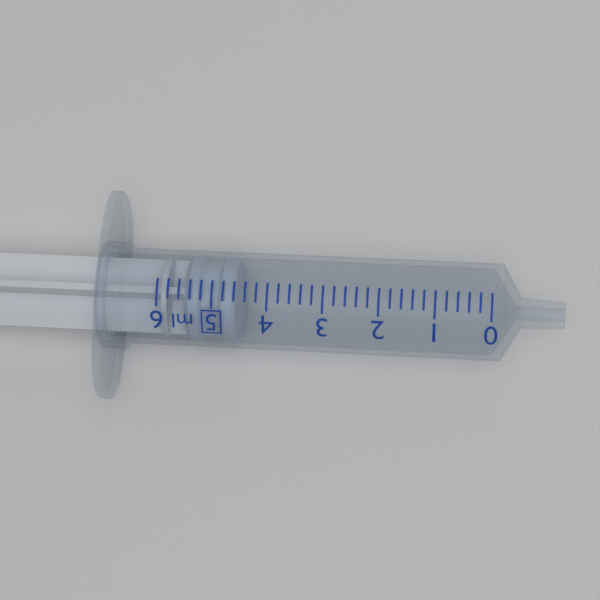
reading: 4.6 ml
